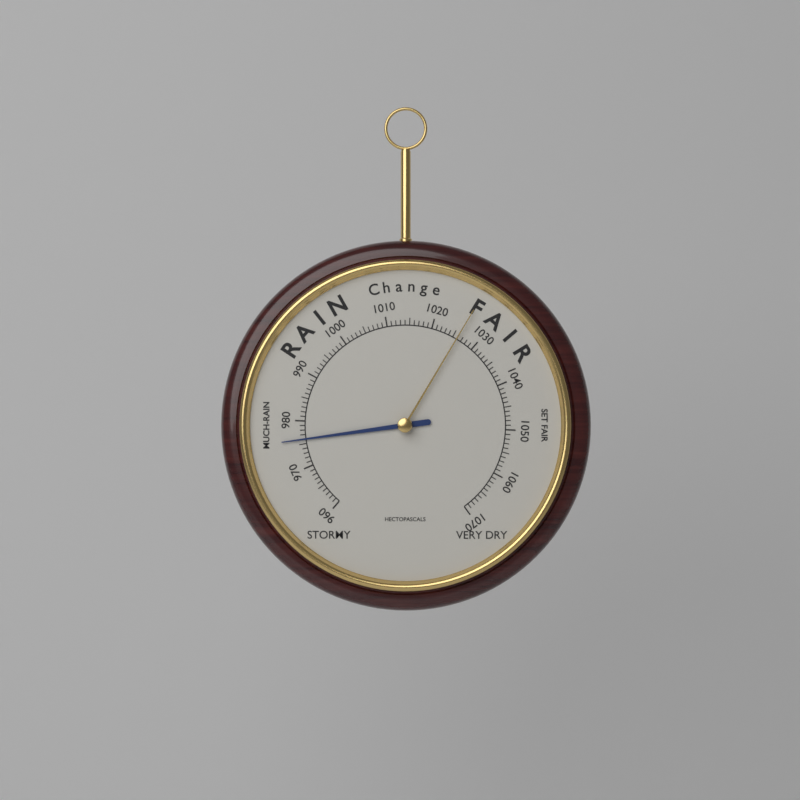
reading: 976 hPa
